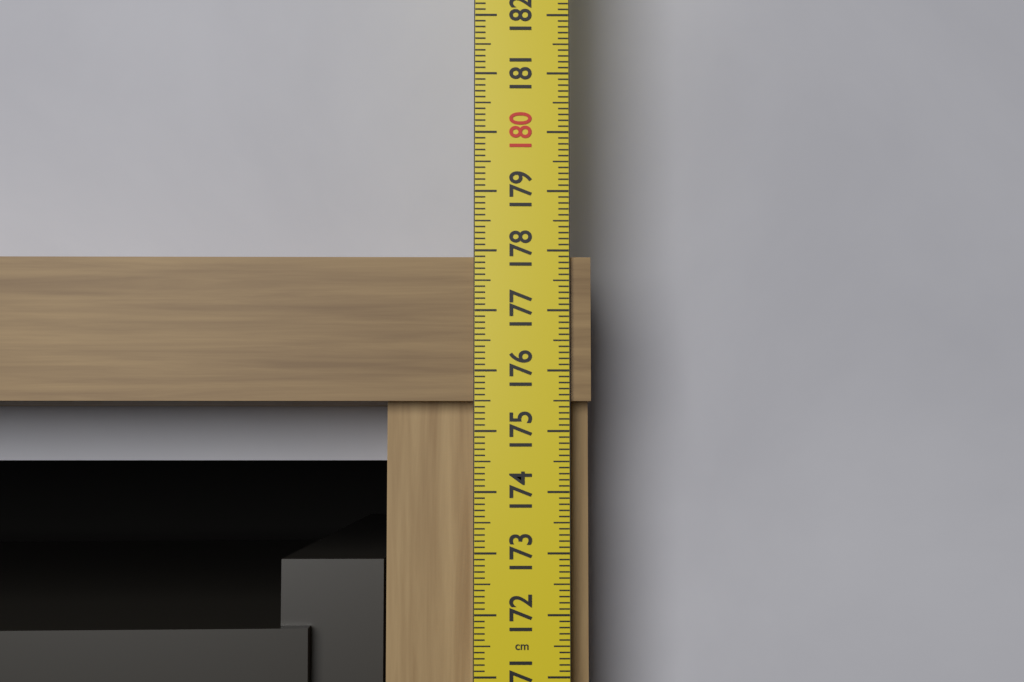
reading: 177.9 cm
